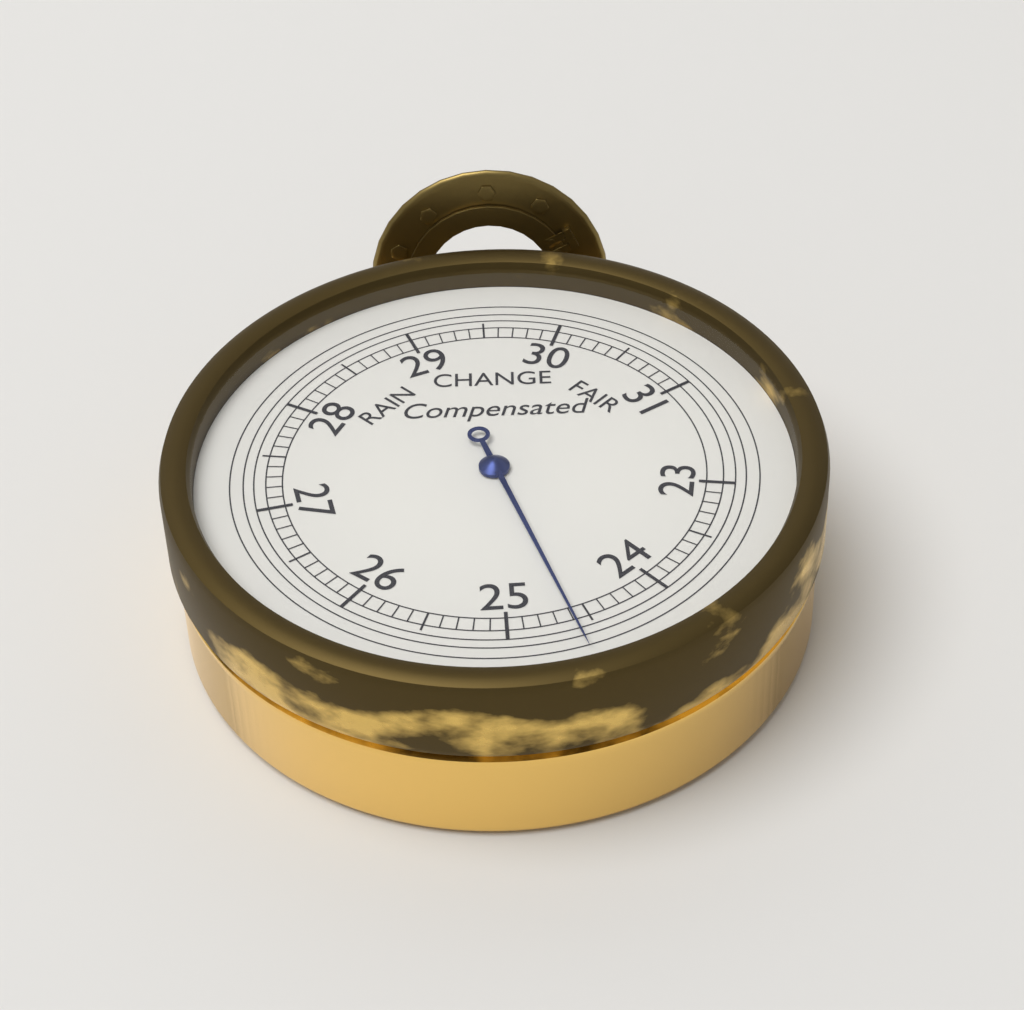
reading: 24.6 inHg
